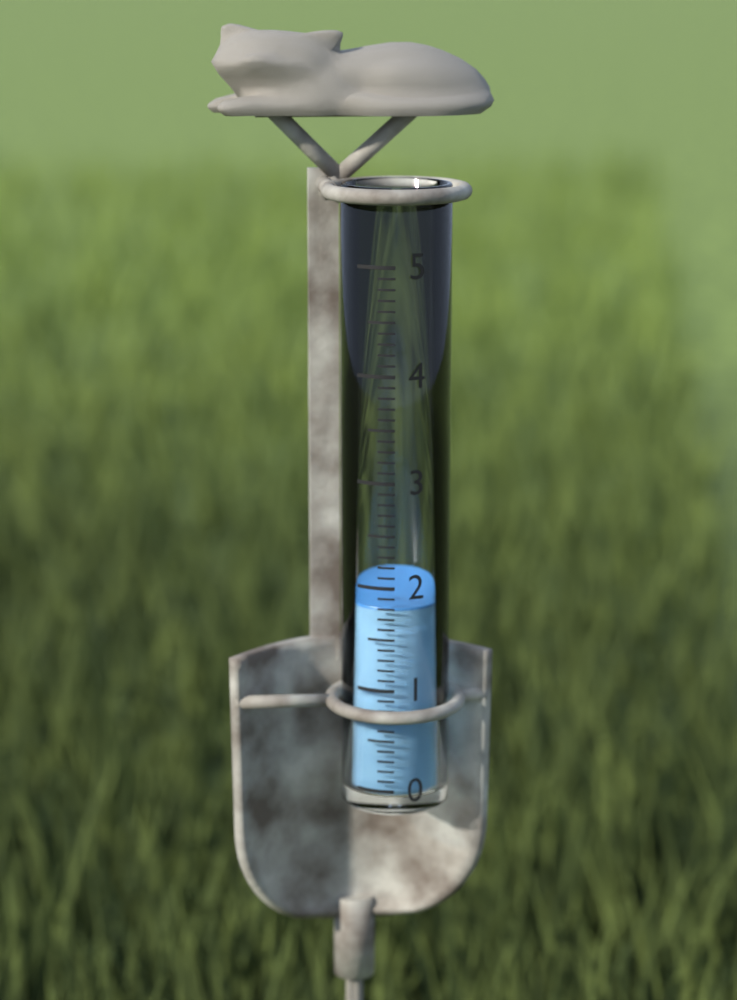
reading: 1.8 (no unit)
